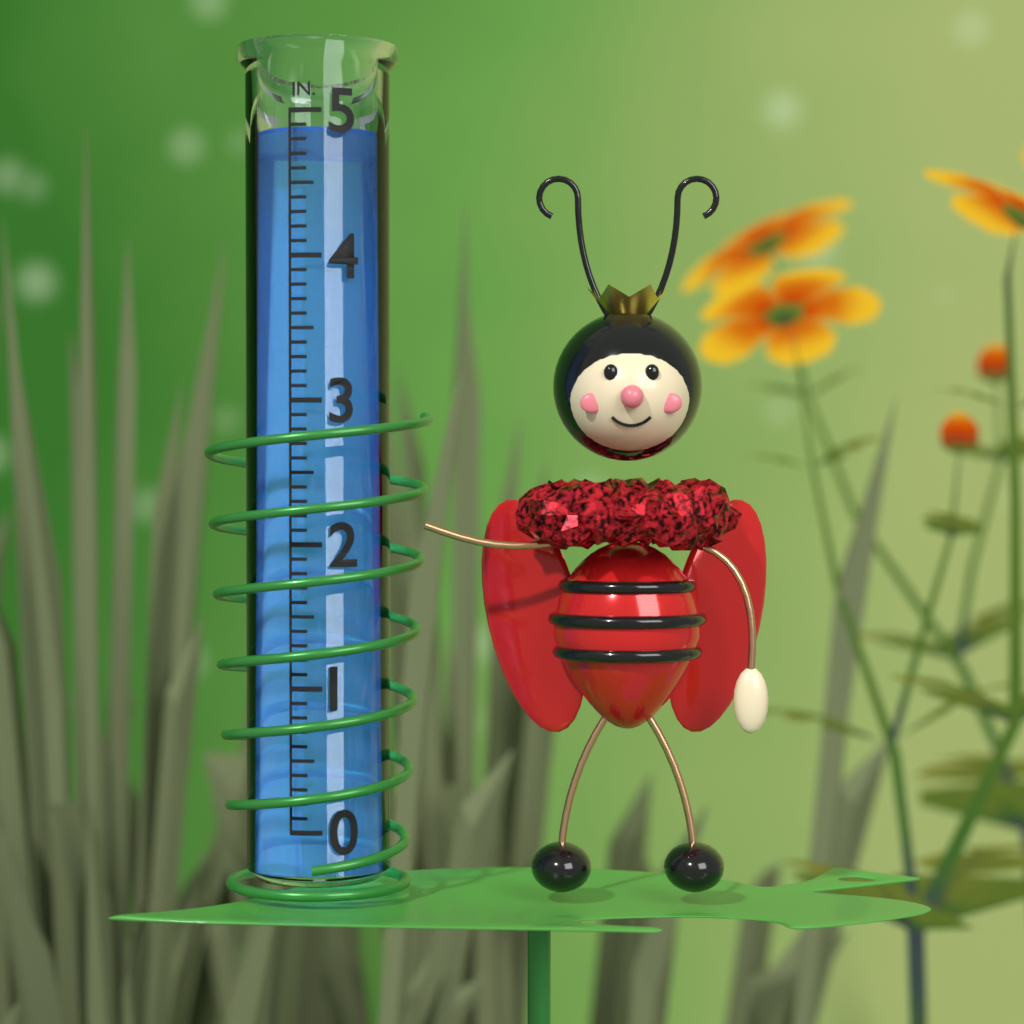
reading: 4.9 in
